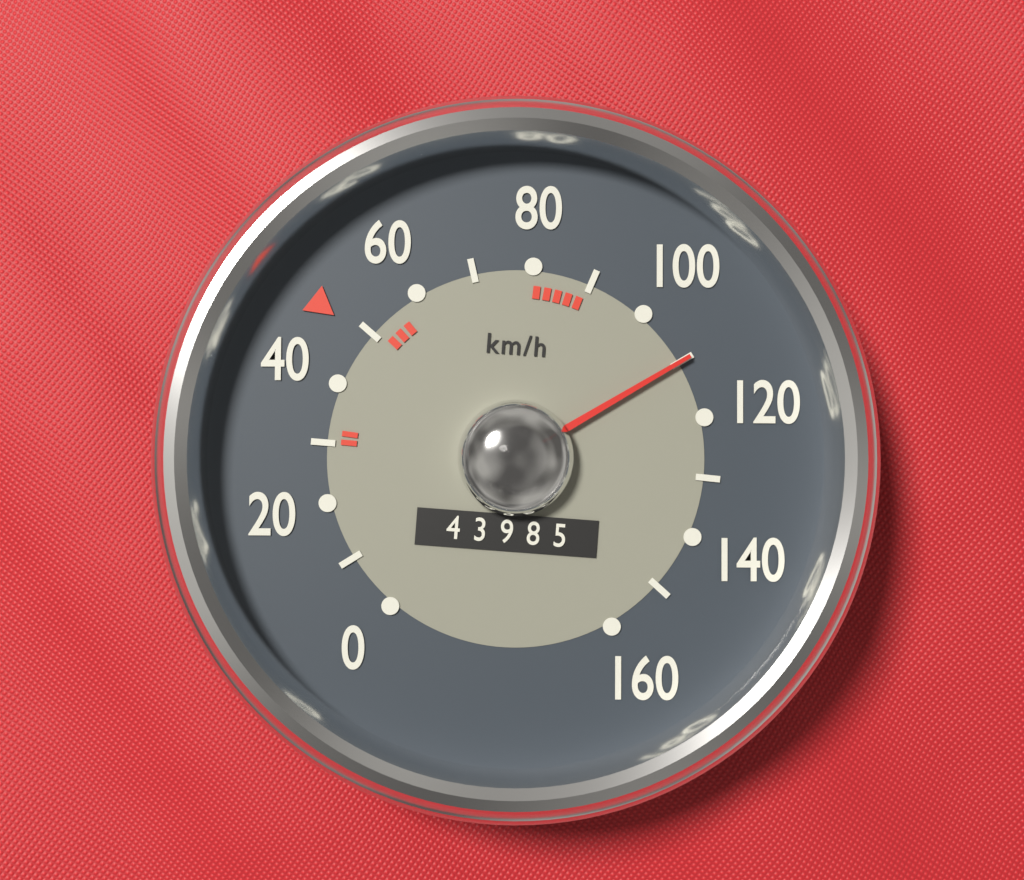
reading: 110 km/h
